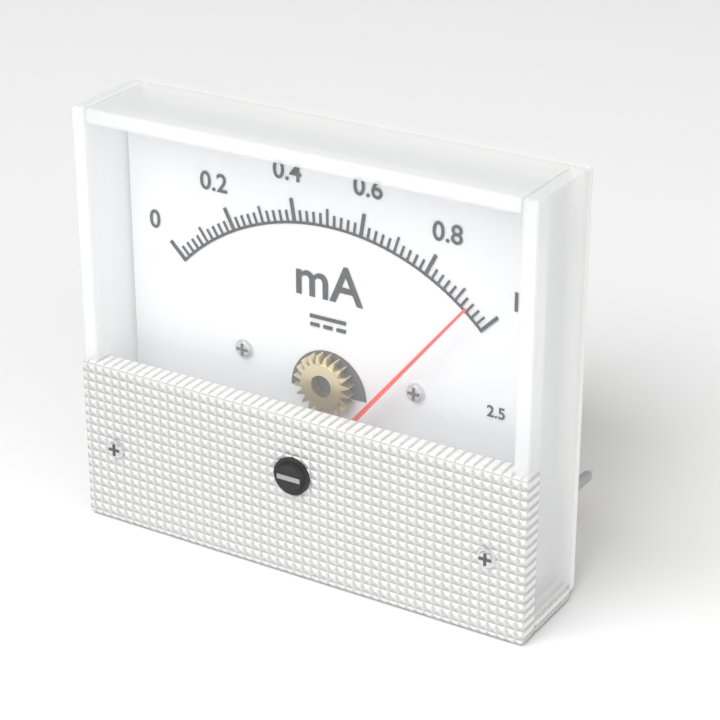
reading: 0.94 mA
